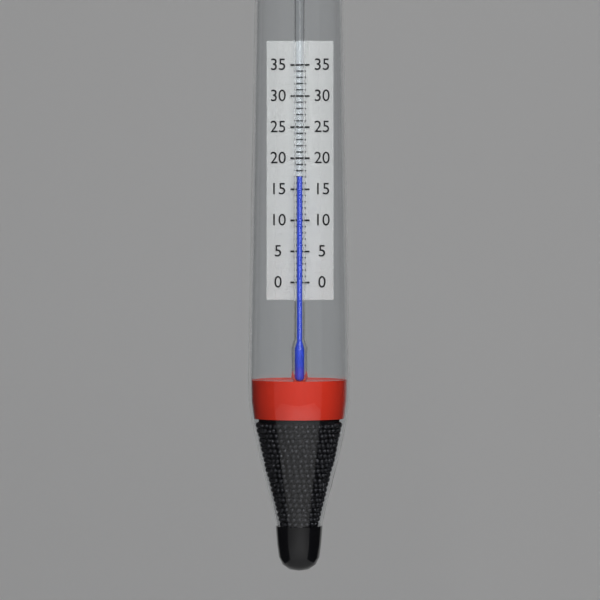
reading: 17 (no unit)
